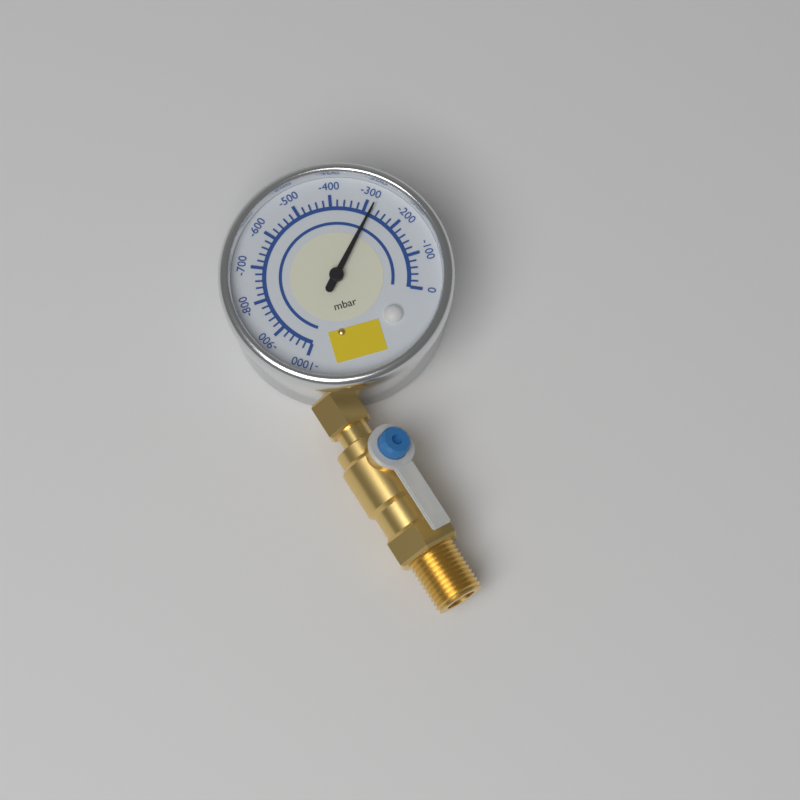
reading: -280 mbar
